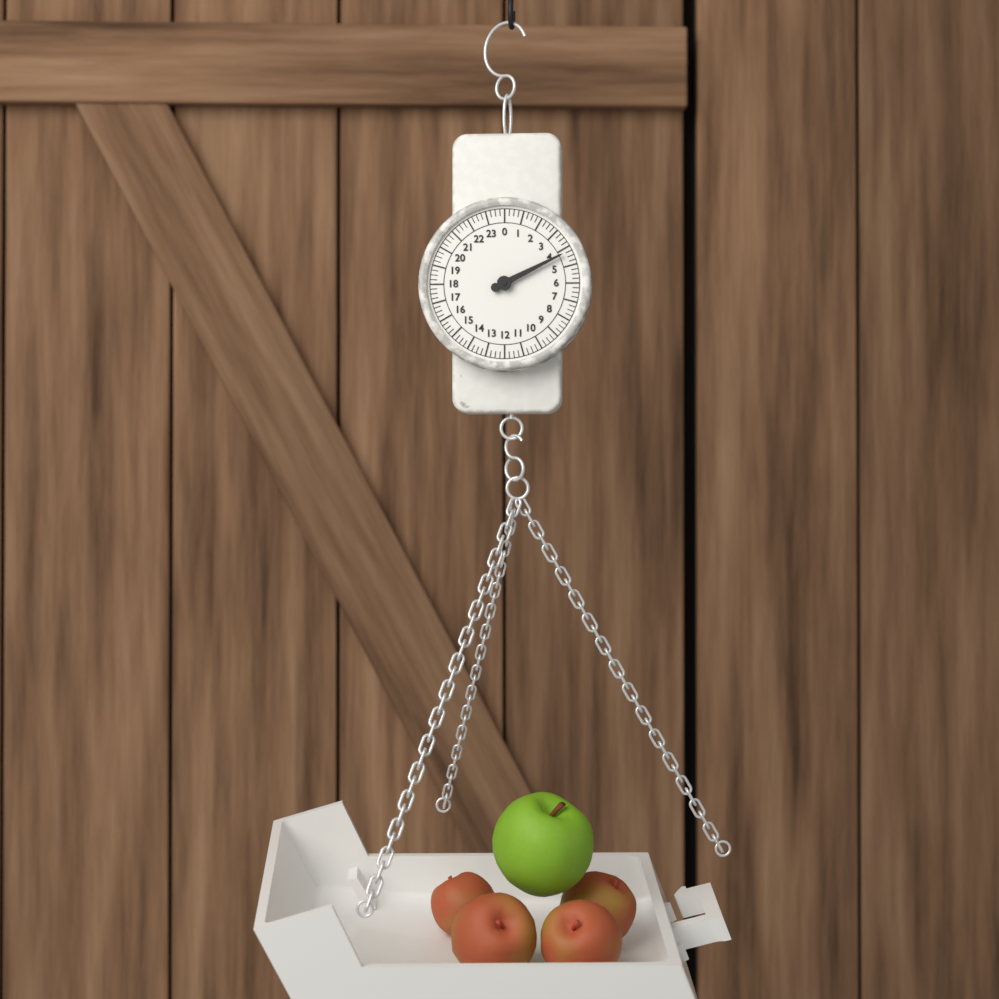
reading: 4.25 (no unit)
